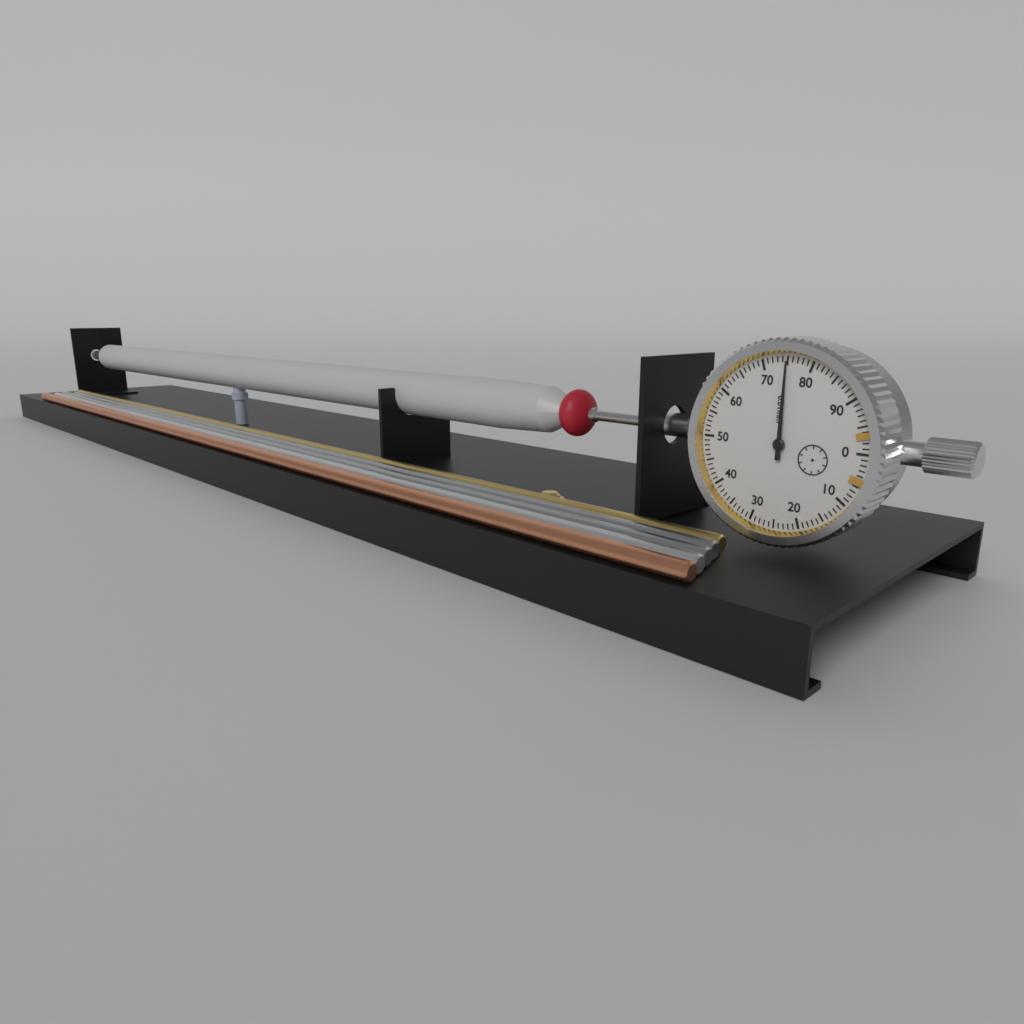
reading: 0.75 mm
